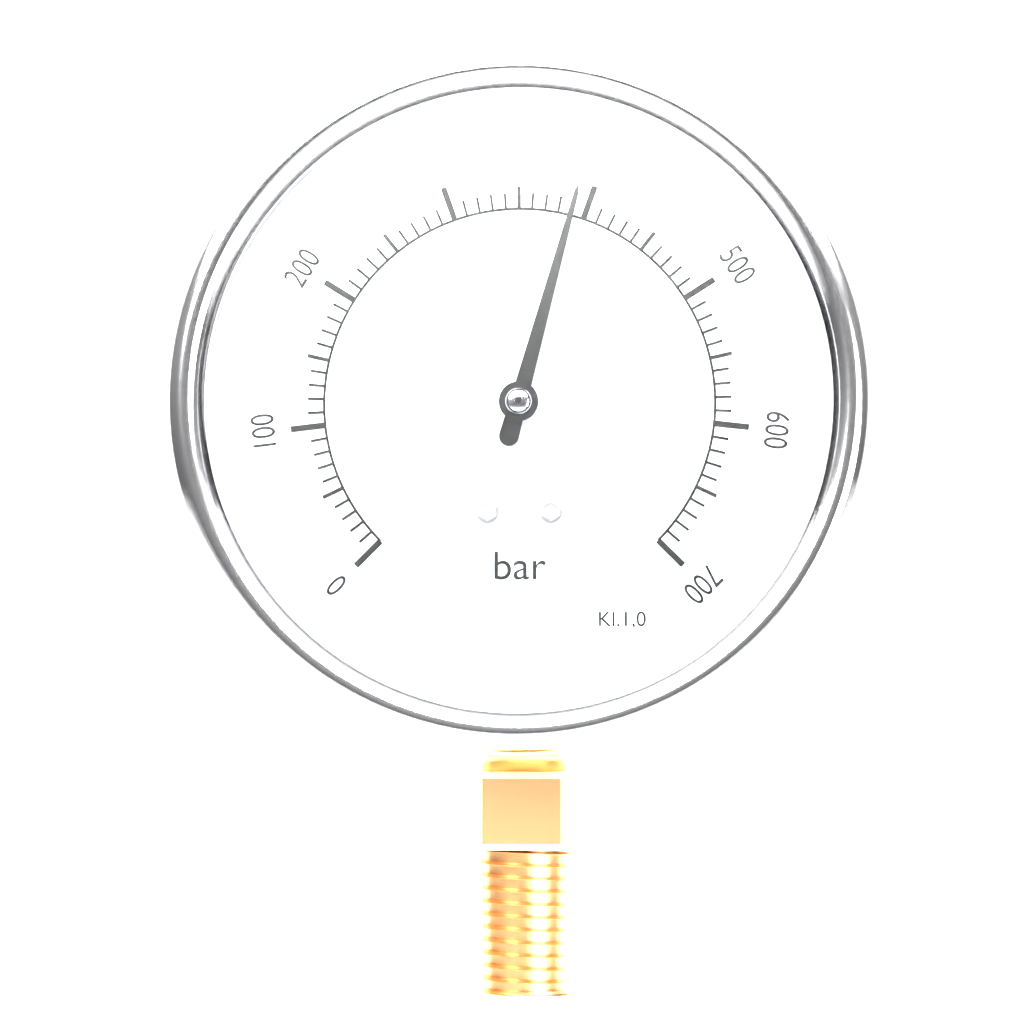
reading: 390 bar
